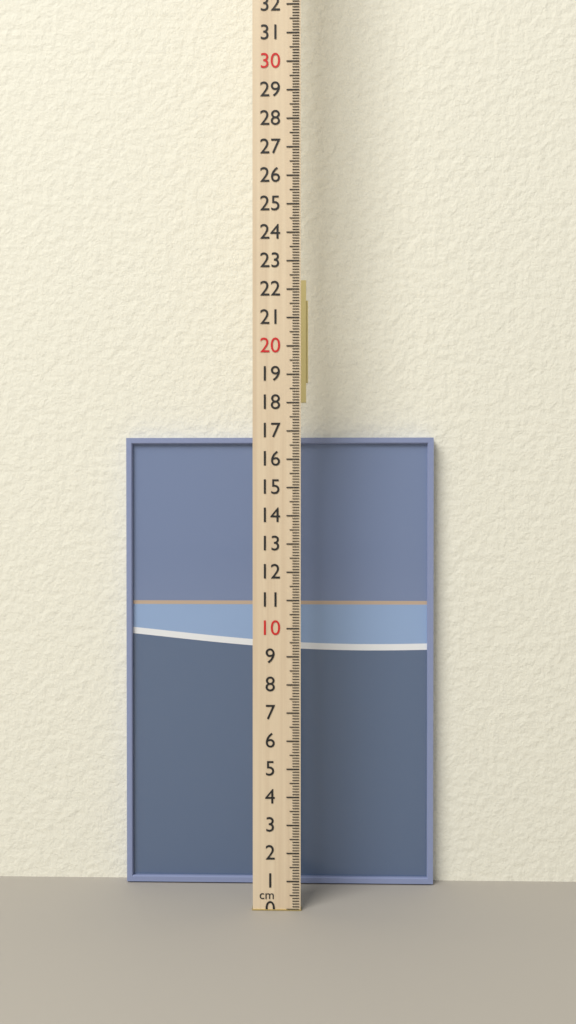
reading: 16.9 cm
